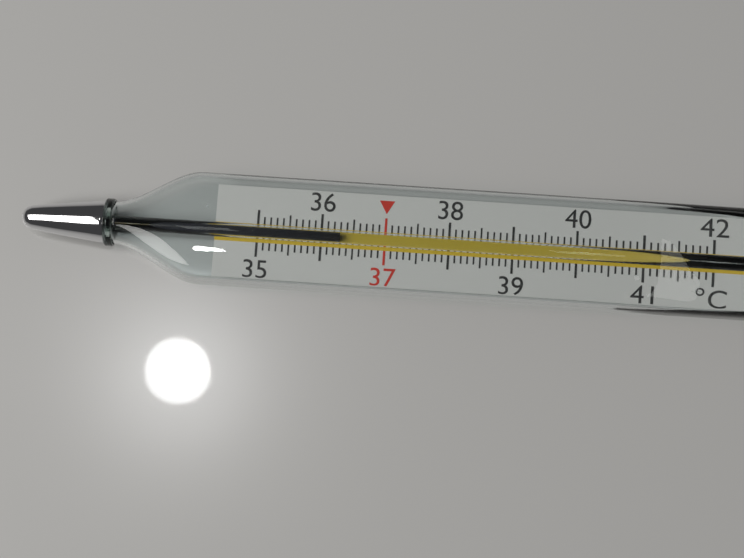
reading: 36.3 °C
